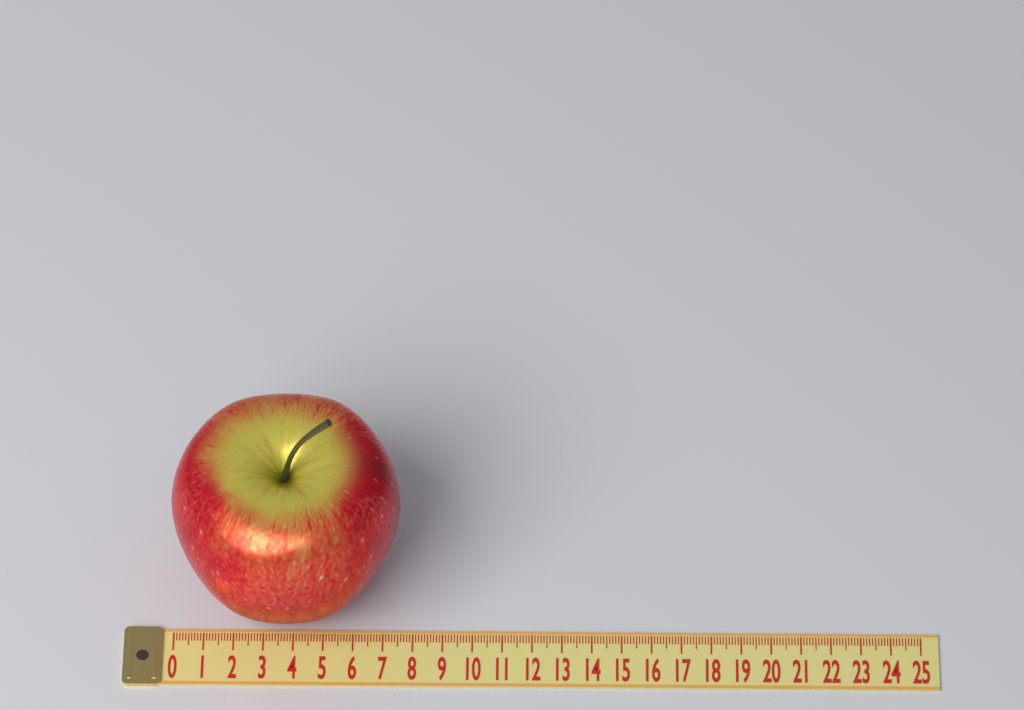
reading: 7.6 (no unit)
